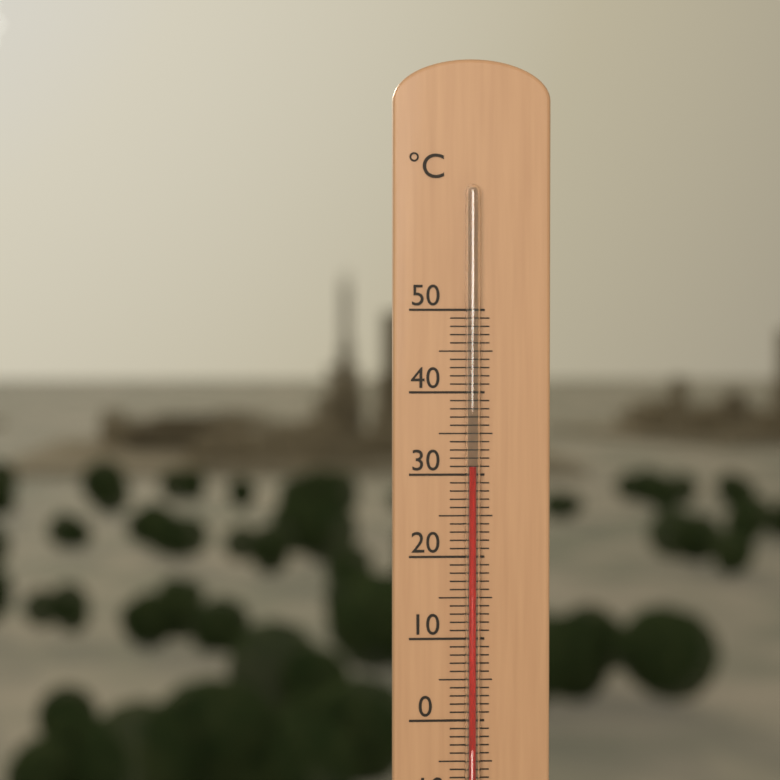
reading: 31 °C
